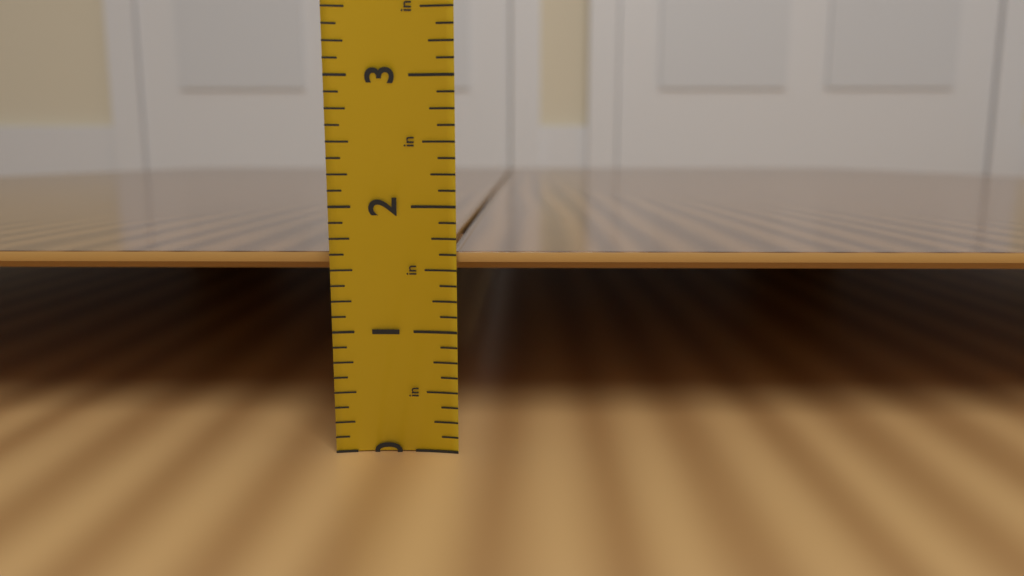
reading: 1.625 in
